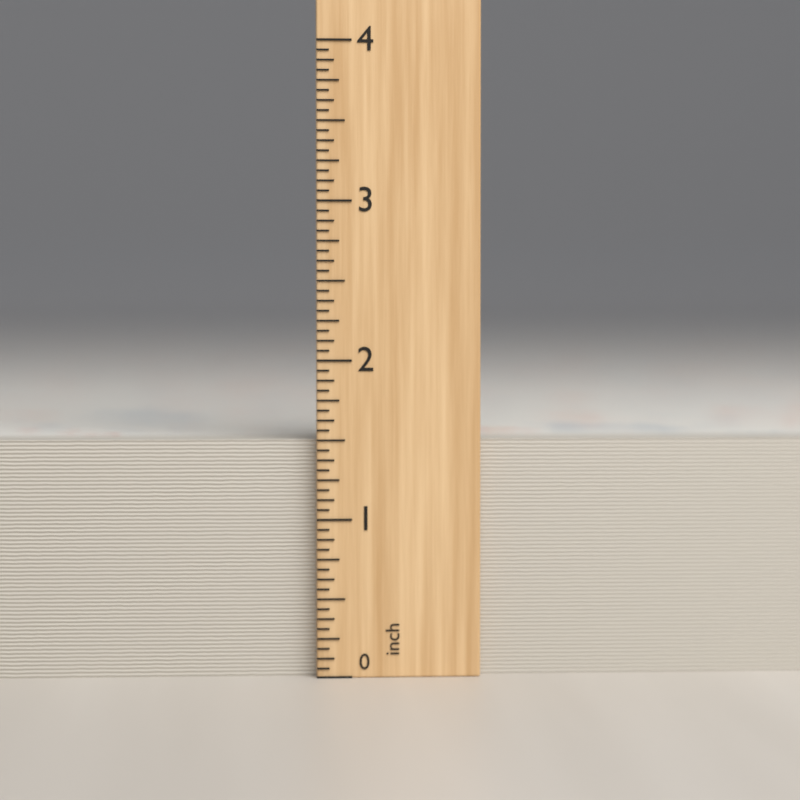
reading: 1.5000 inch
